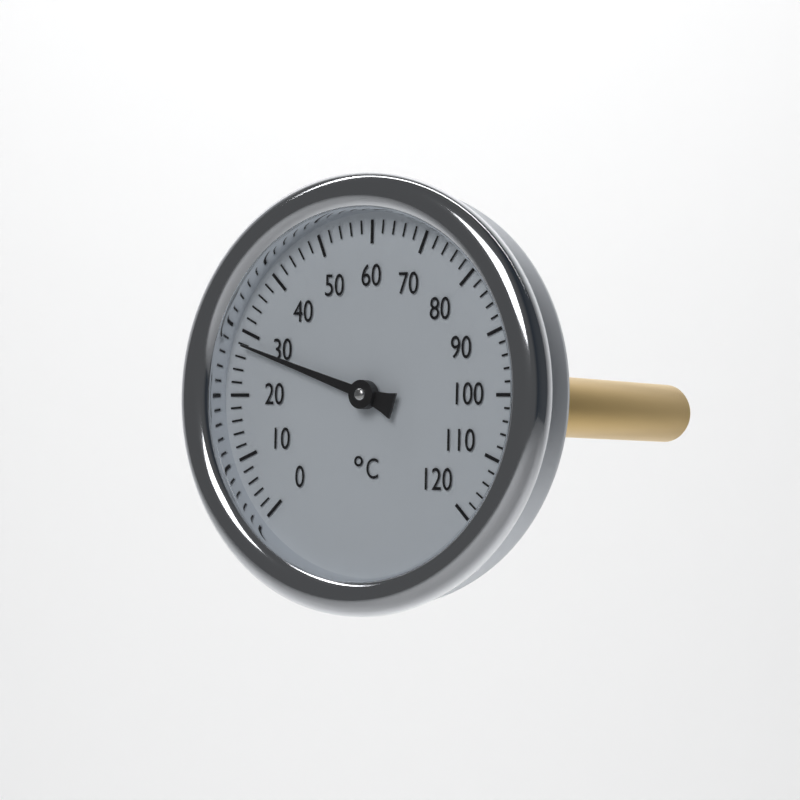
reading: 28 °C
